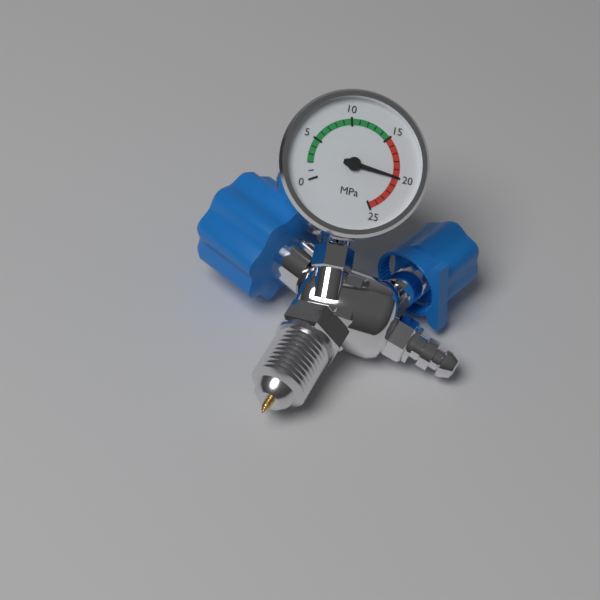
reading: 20 MPa
